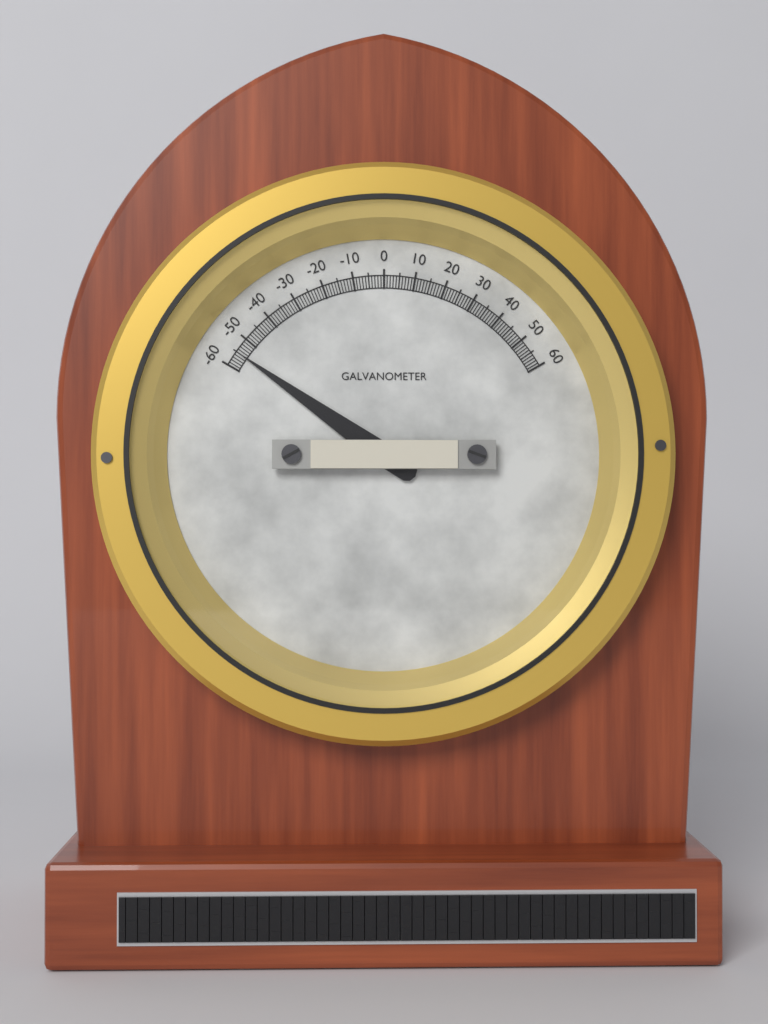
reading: -55 (no unit)
